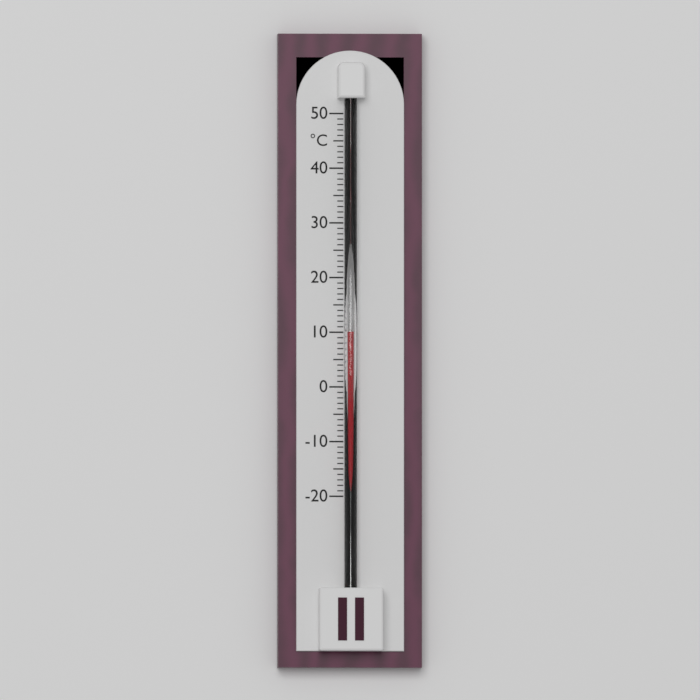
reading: 10 °C
